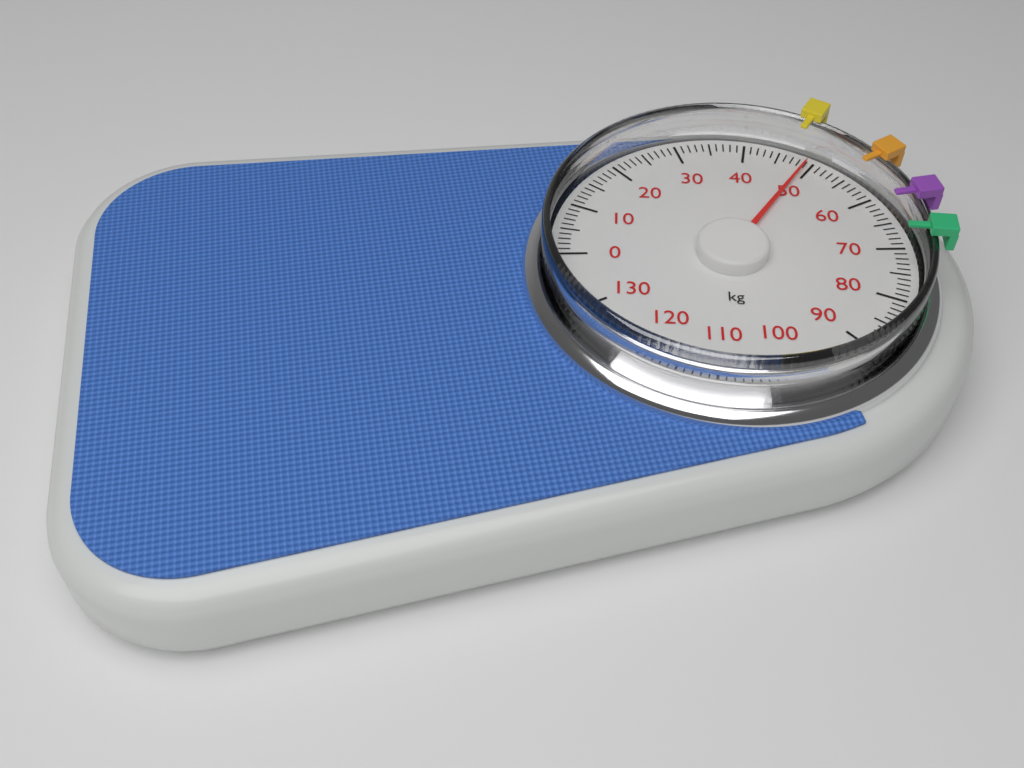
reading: 49 kg
